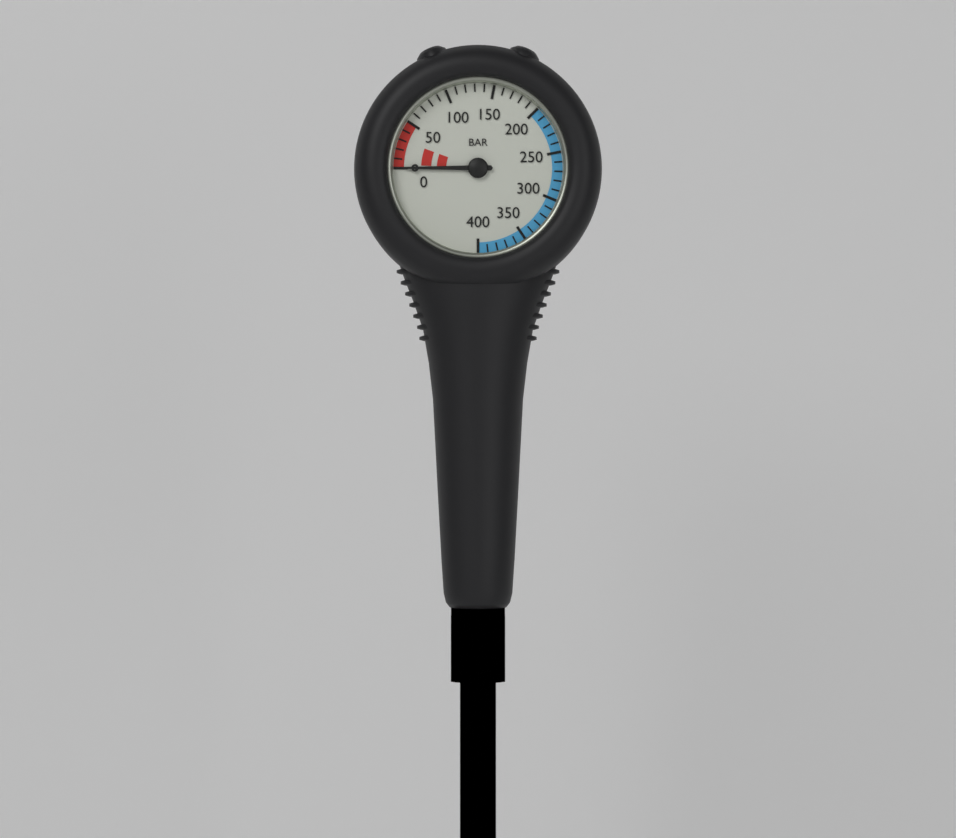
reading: 0 bar
